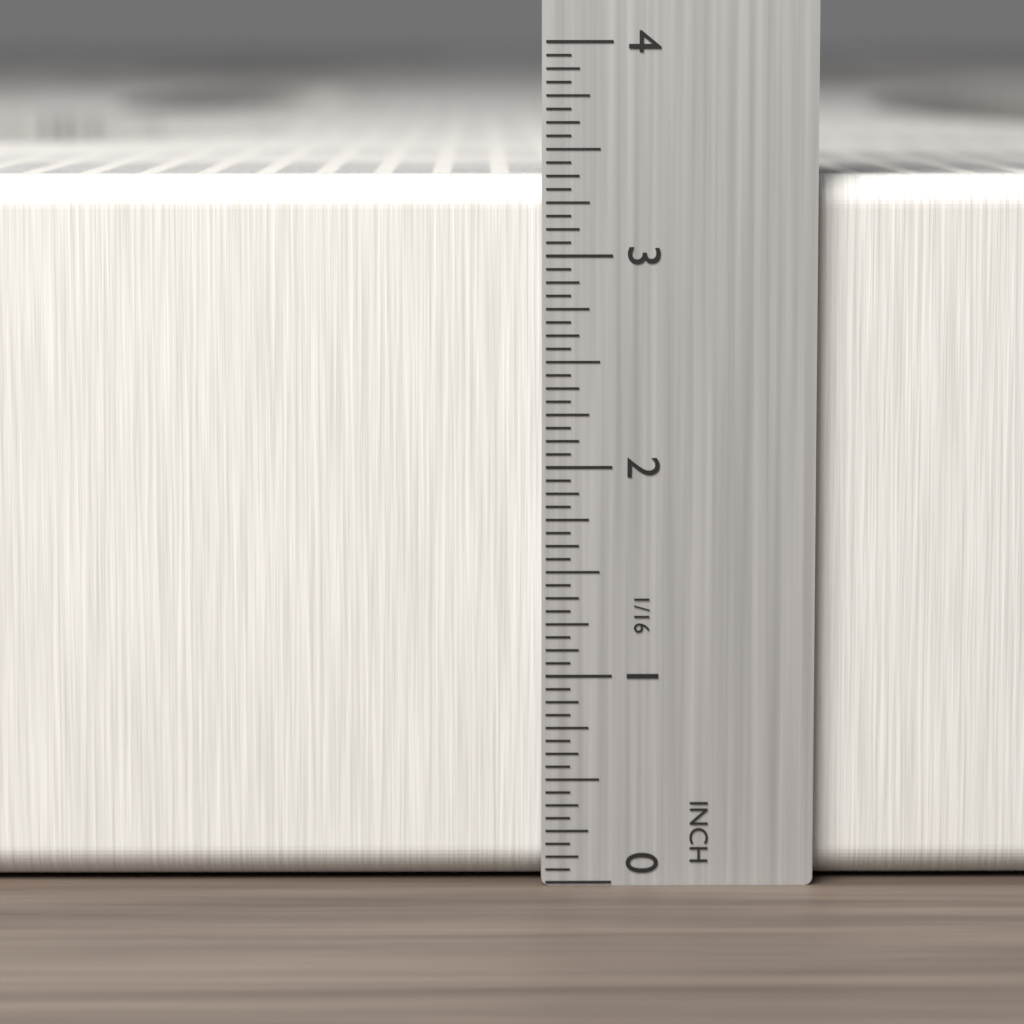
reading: 3.3750 in
